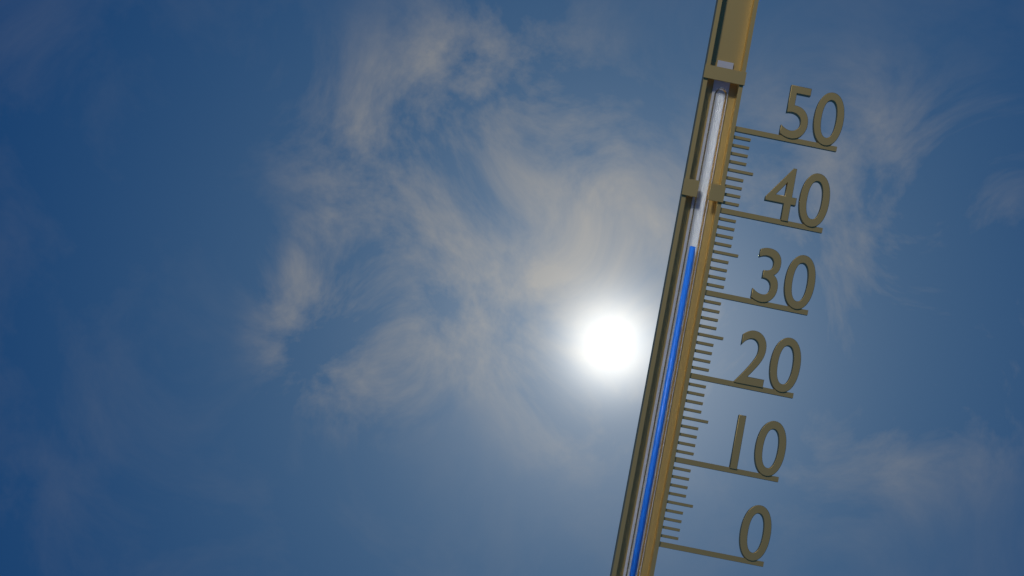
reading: 35 (no unit)
